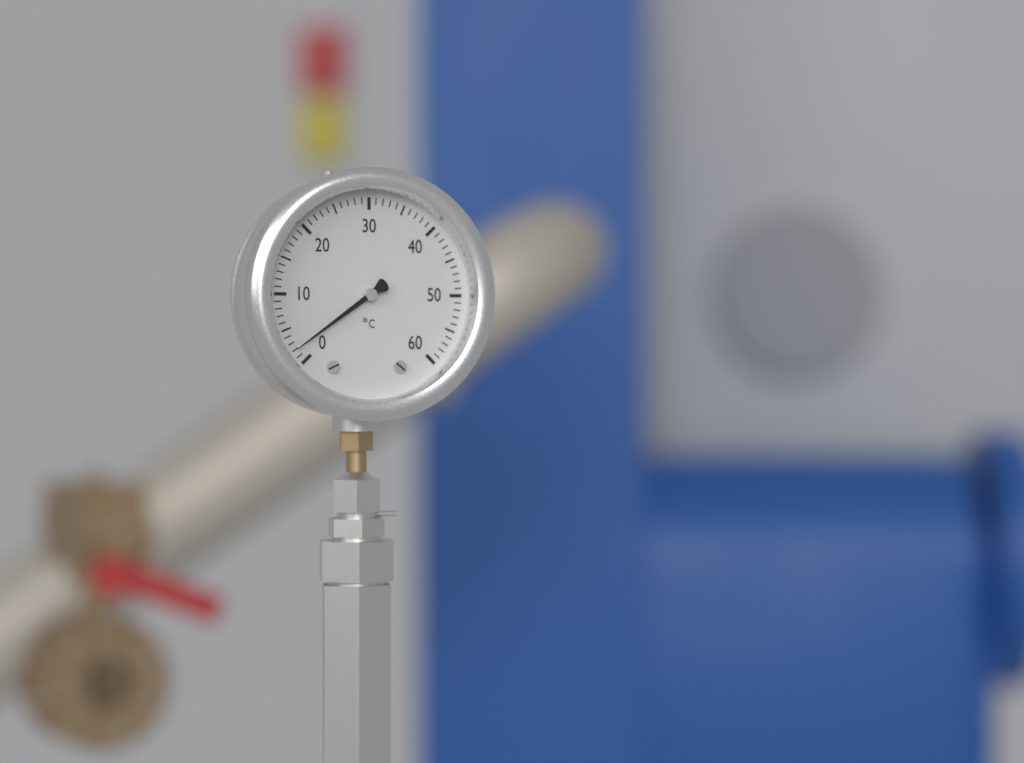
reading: 2 °C
